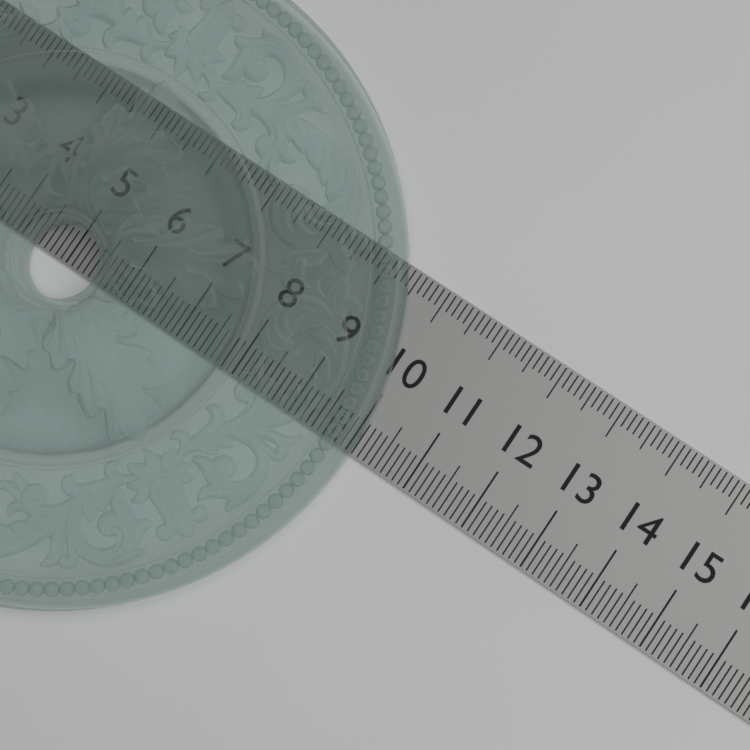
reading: 10.1 (no unit)
